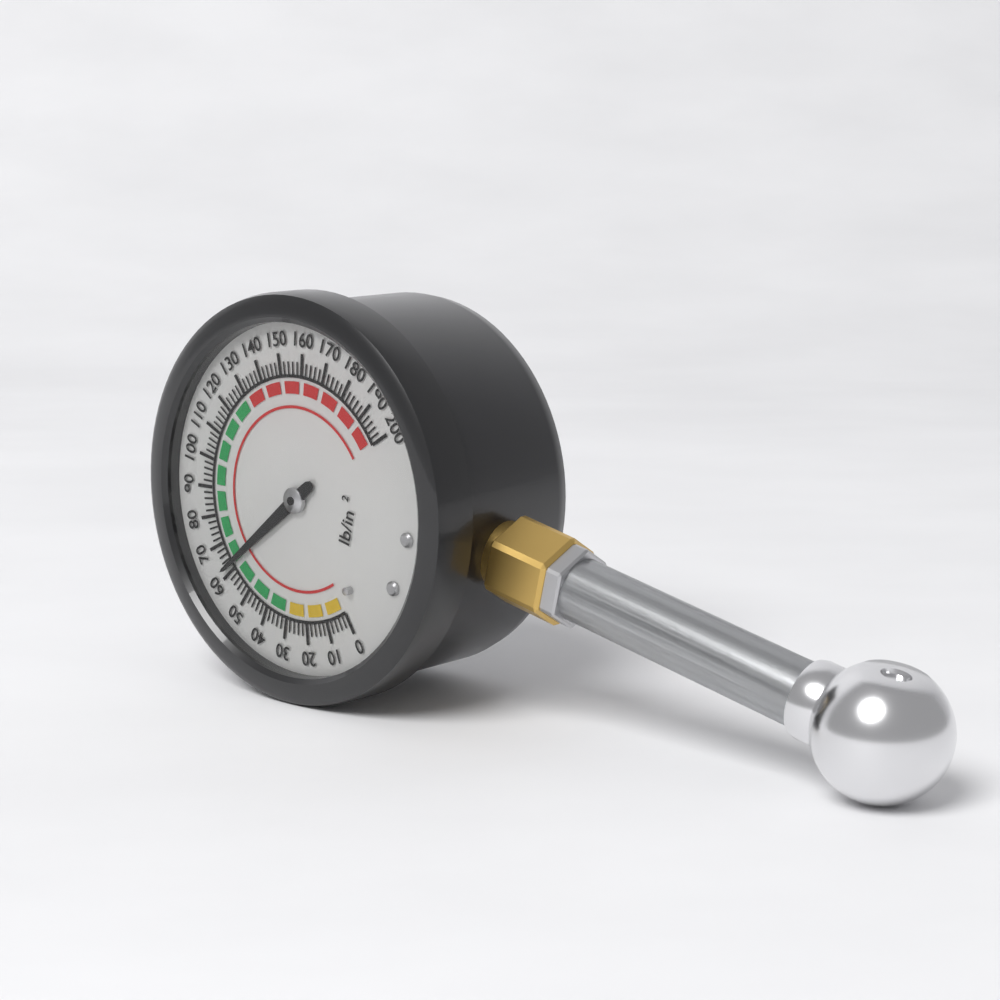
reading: 62 psi
